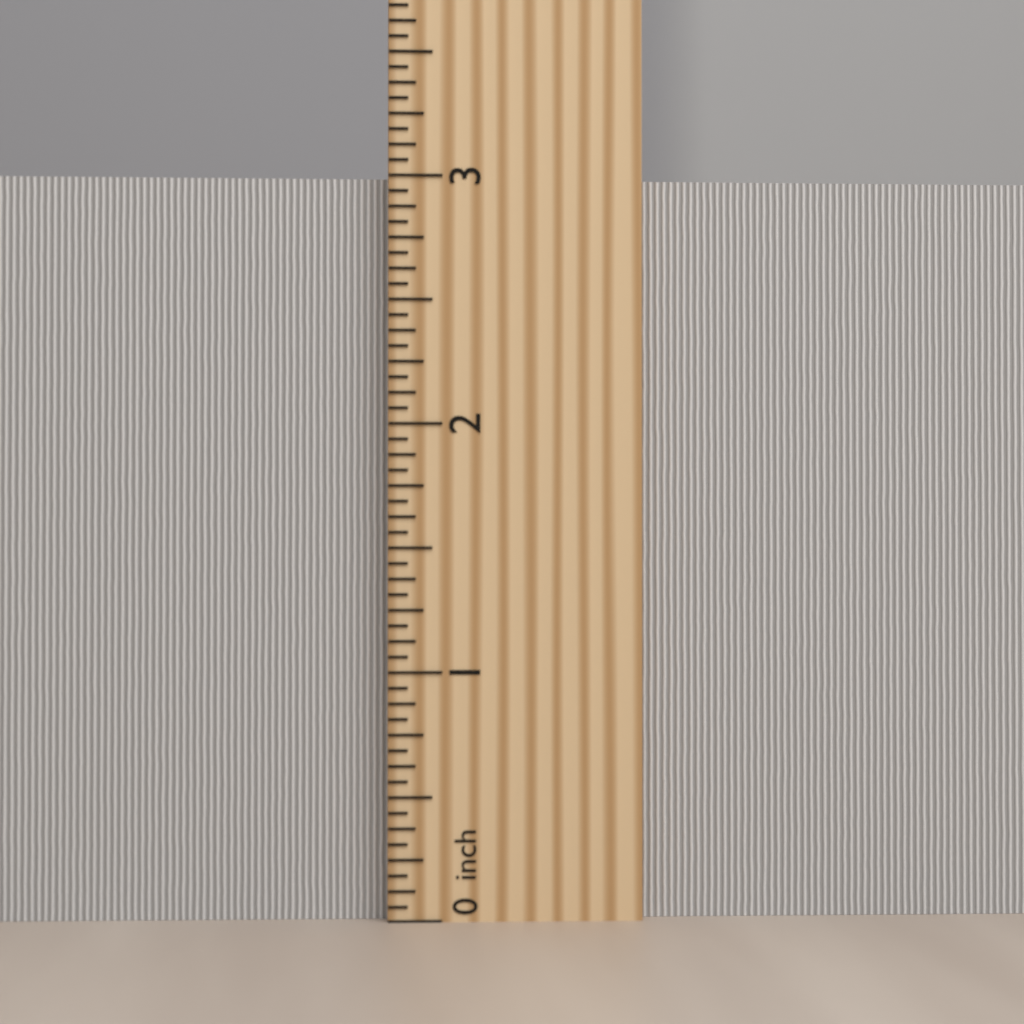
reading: 3.0000 inch
